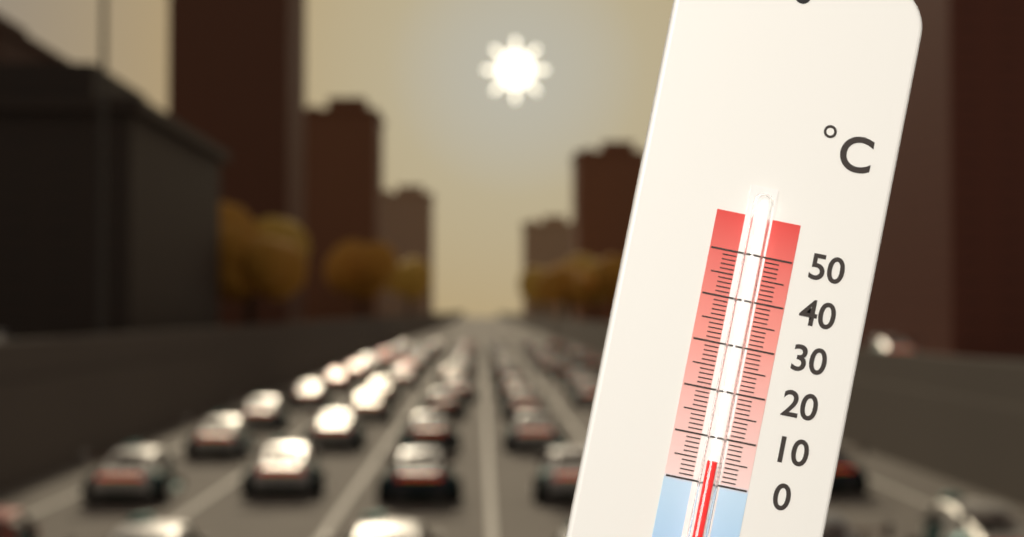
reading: 5 °C
